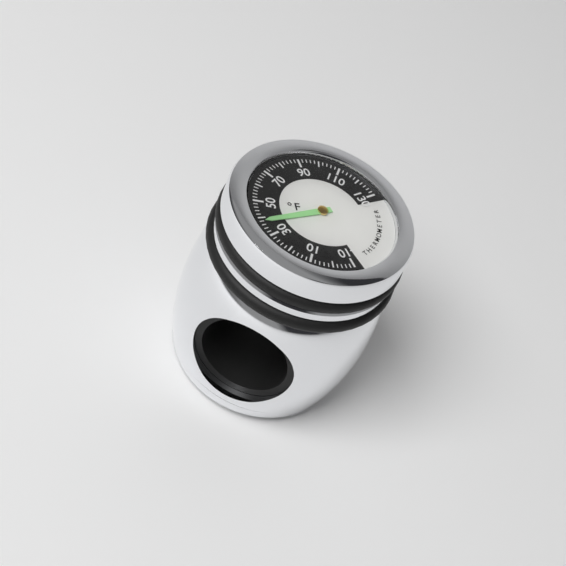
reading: 38 °F
